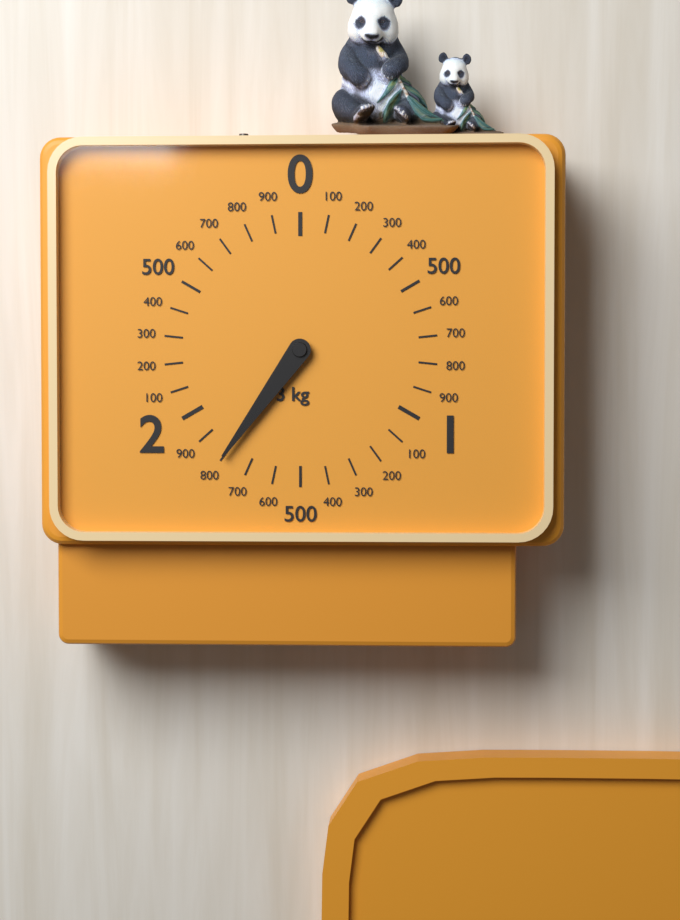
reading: 1.8 kg
